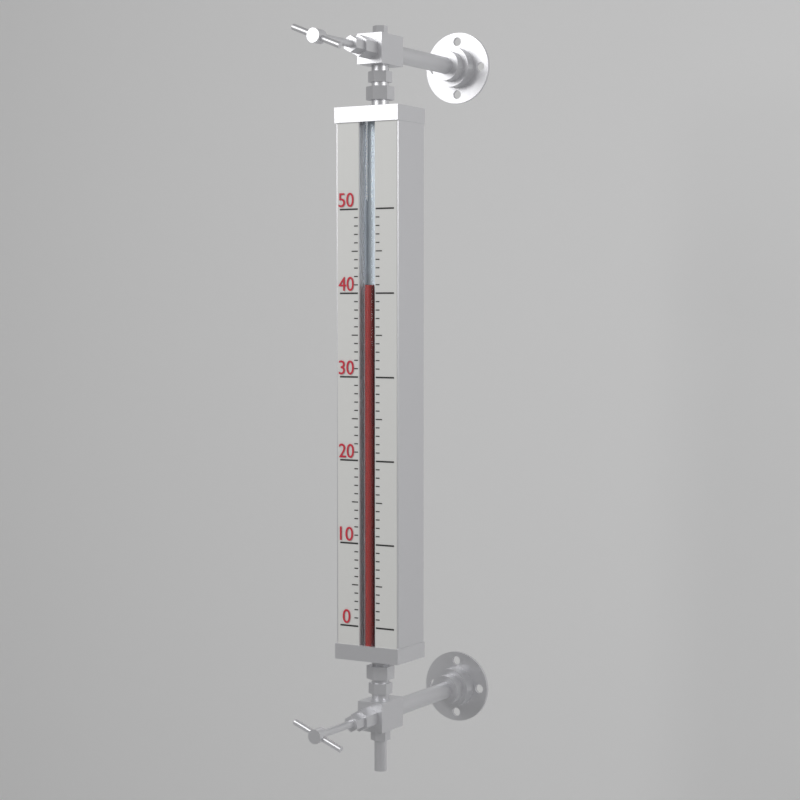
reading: 41 (no unit)
